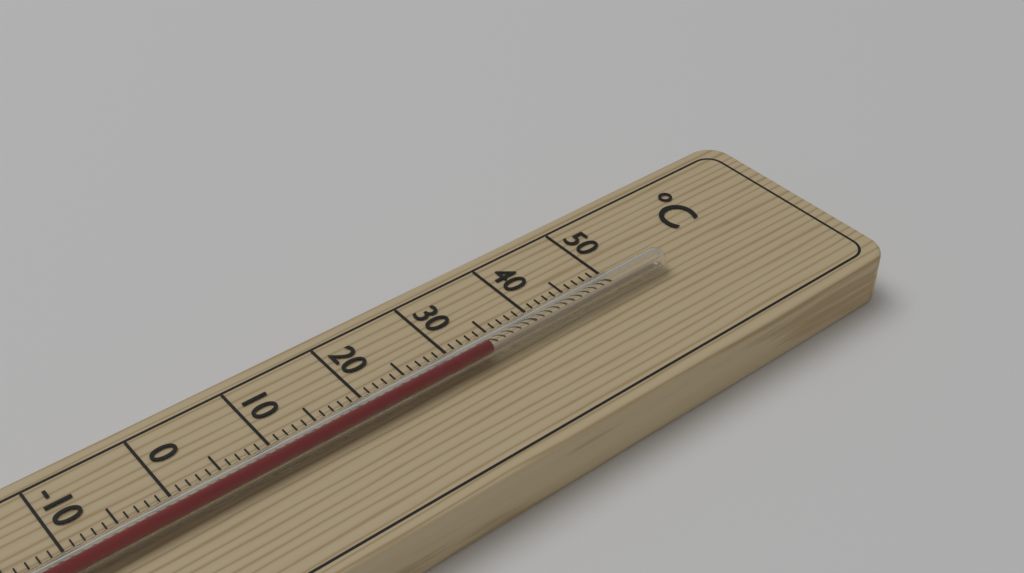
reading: 33 °C
